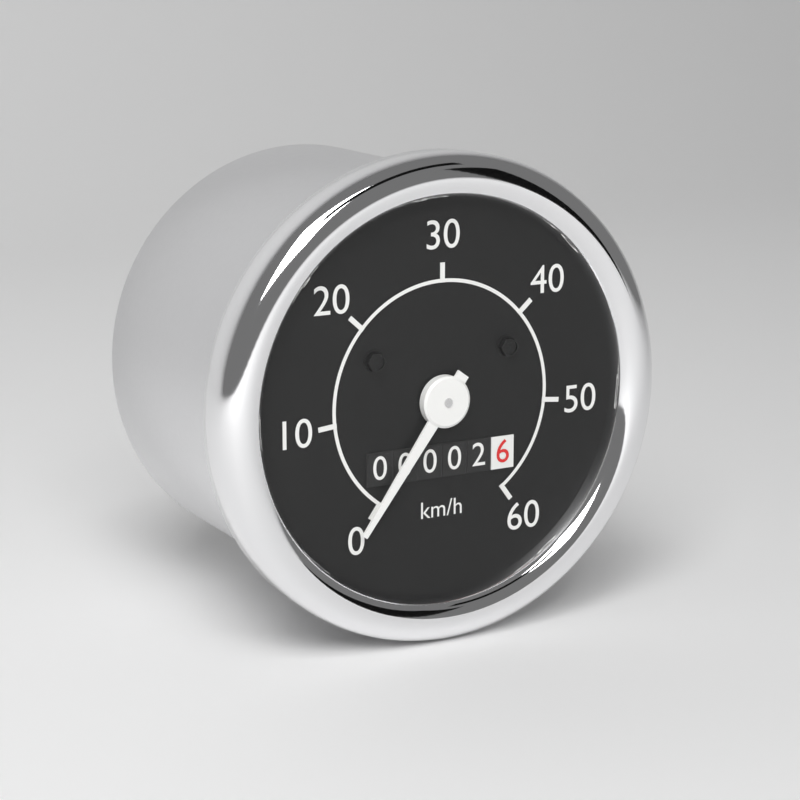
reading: 0 km/h
